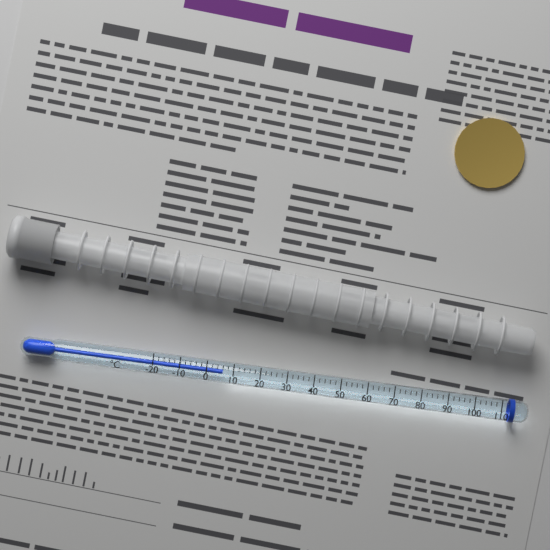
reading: 6 °C
